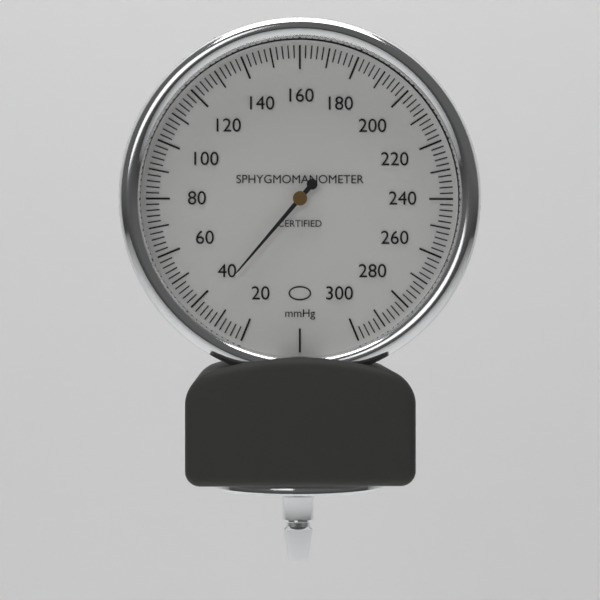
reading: 36 mmHg
